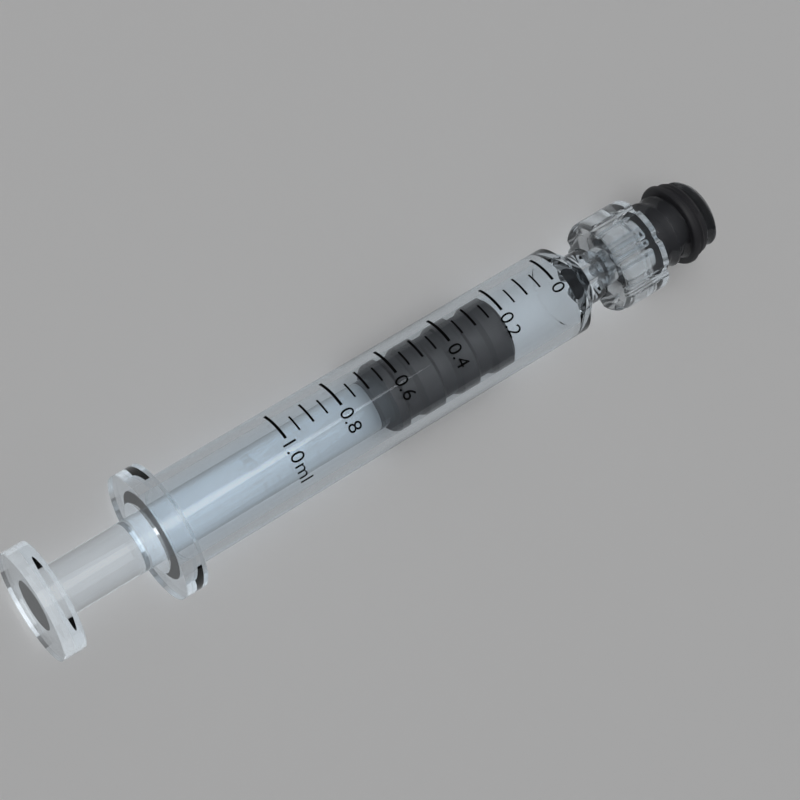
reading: 0.20 ml
